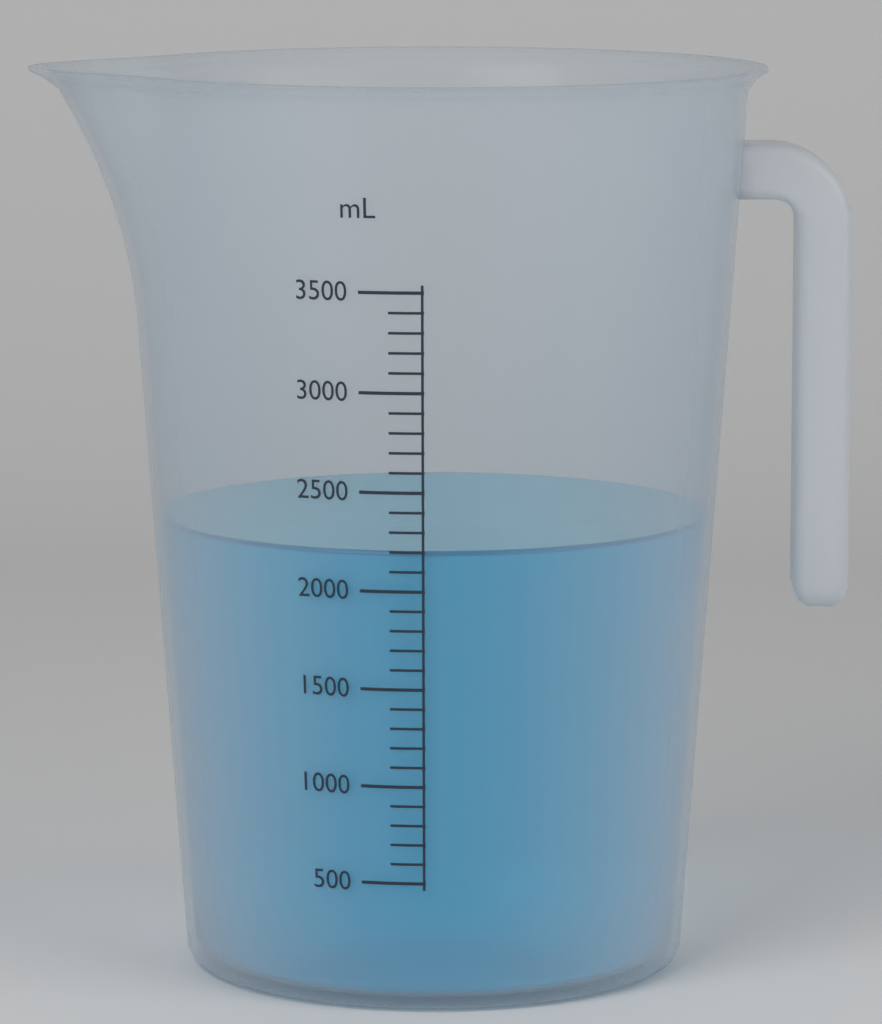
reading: 2200 mL
